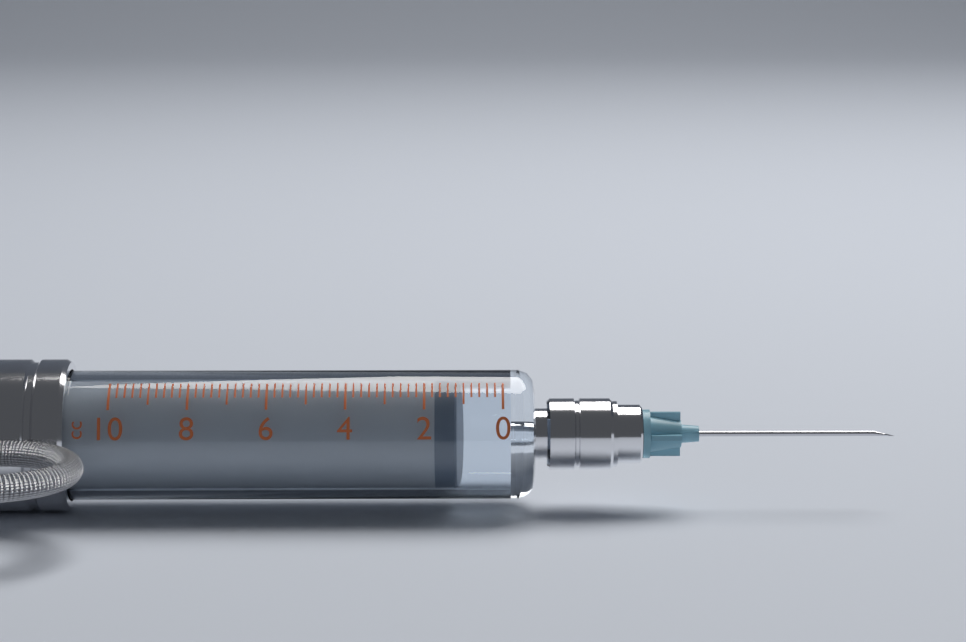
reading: 1.2 cc
